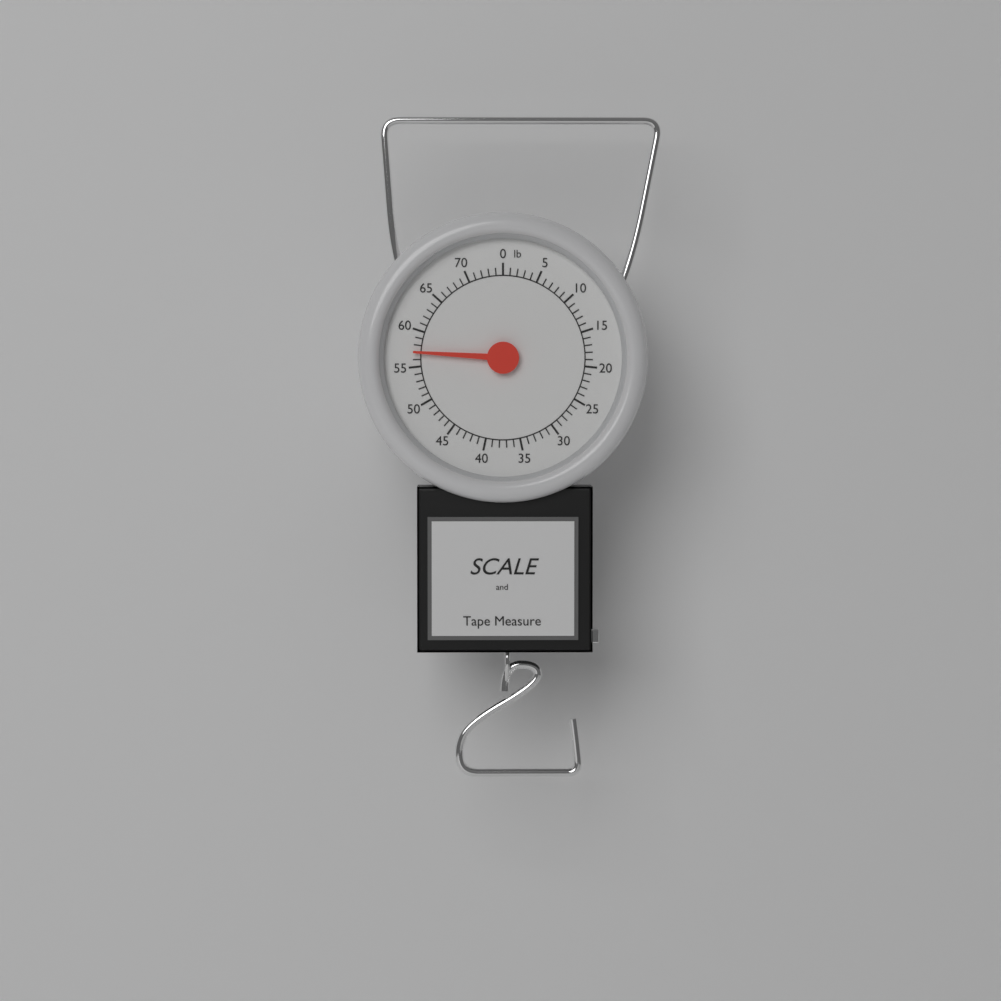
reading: 57 lb
